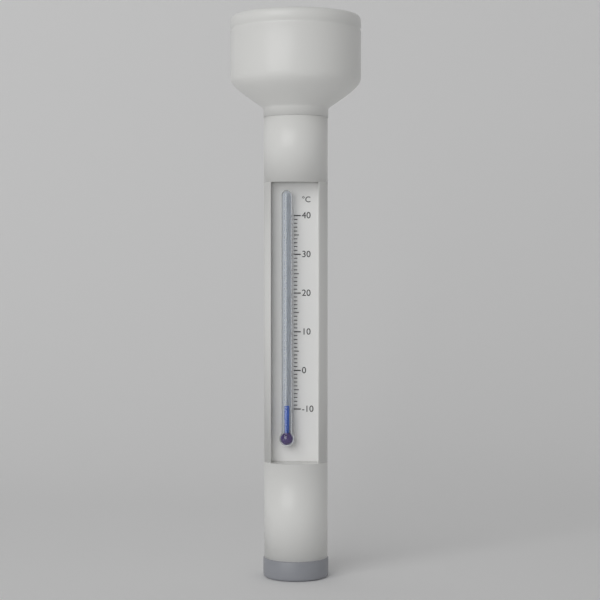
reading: -9 °C
